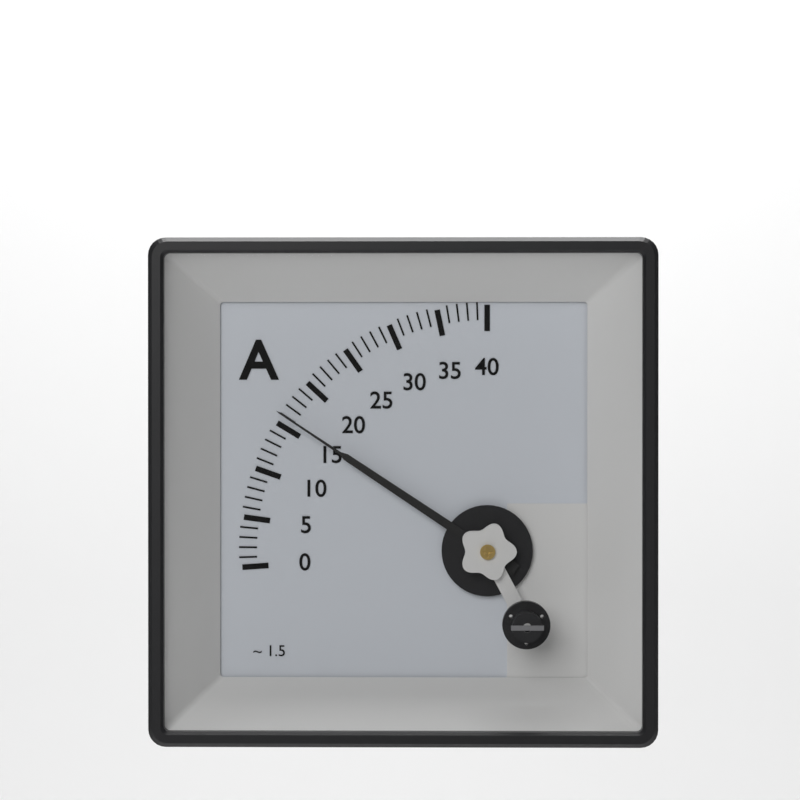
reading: 16 A
